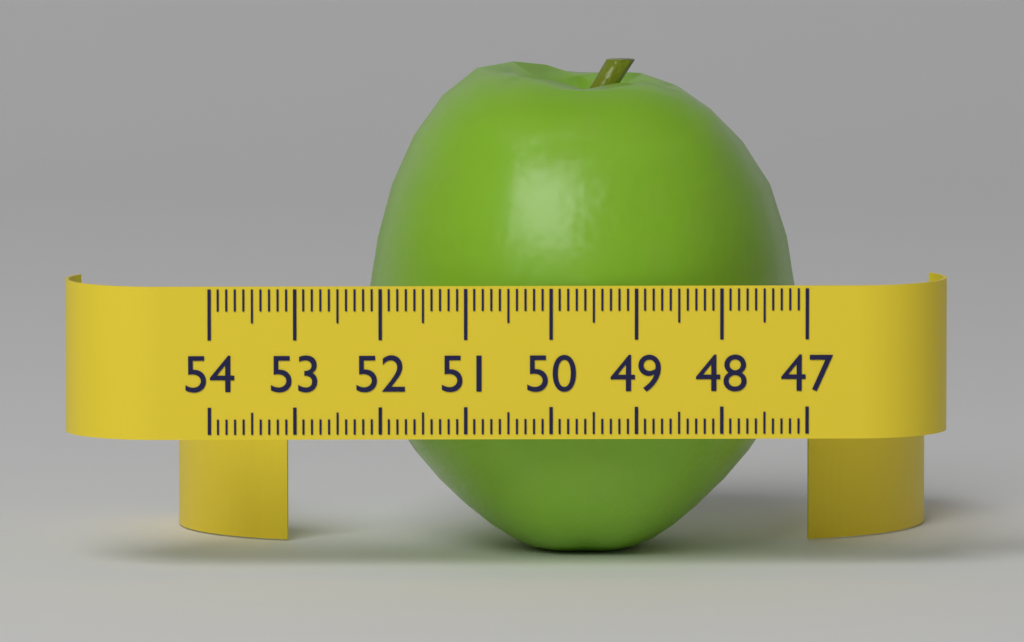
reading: 52.1 (no unit)
